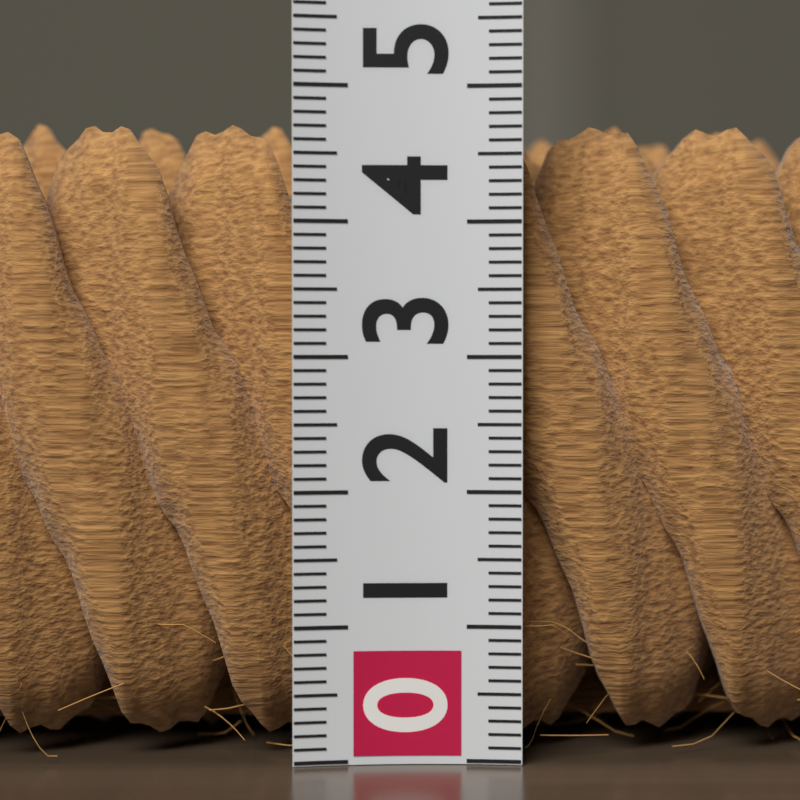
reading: 4.9 (no unit)
